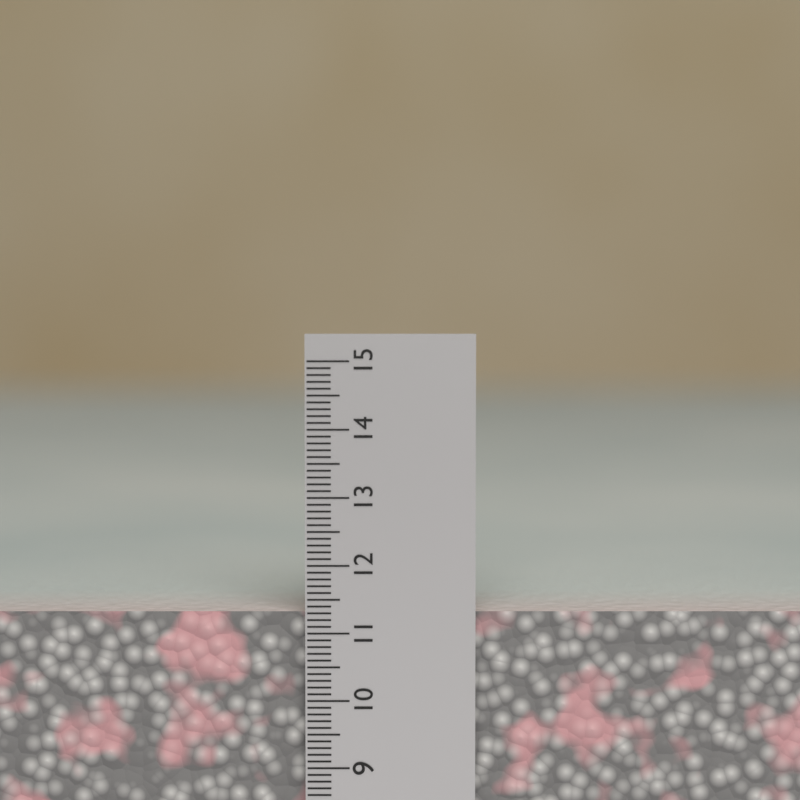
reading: 11.3 cm
